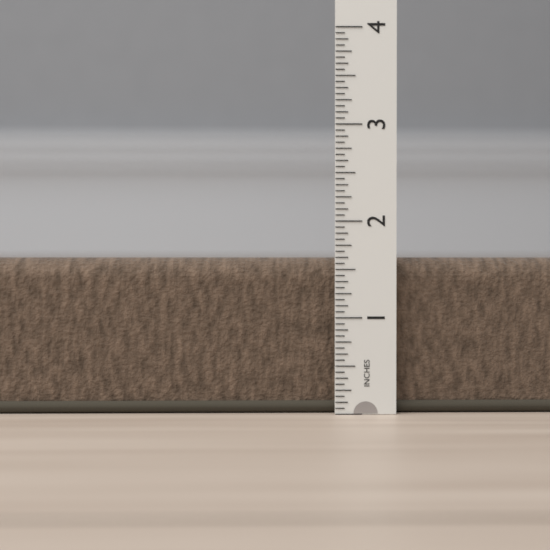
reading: 1.6250 in
